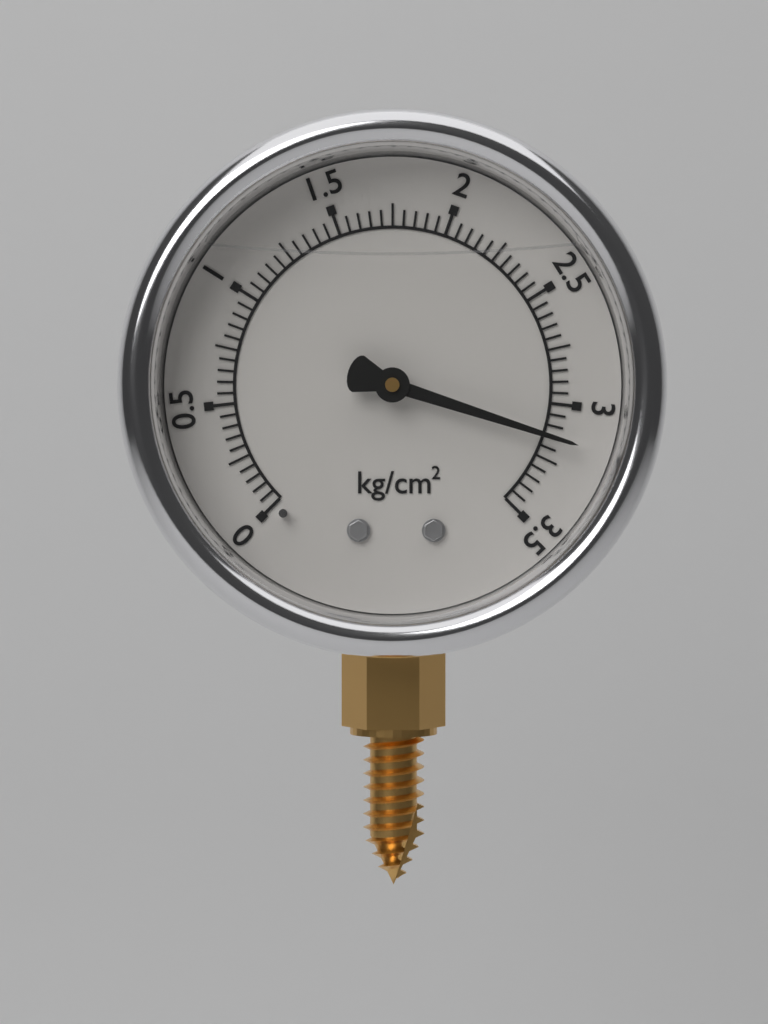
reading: 3.15 kg/cm²
